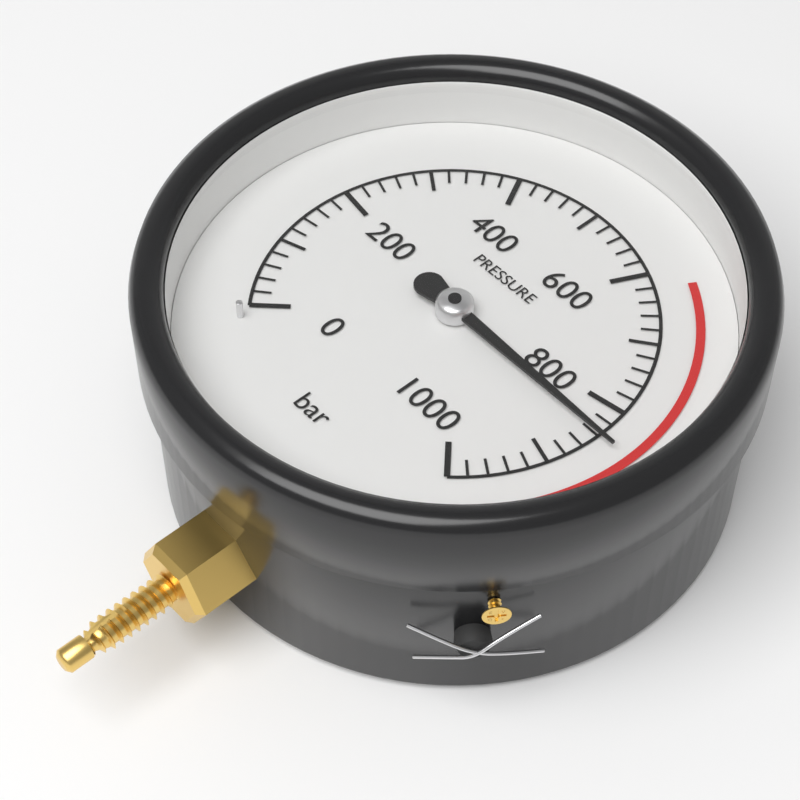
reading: 840 bar
